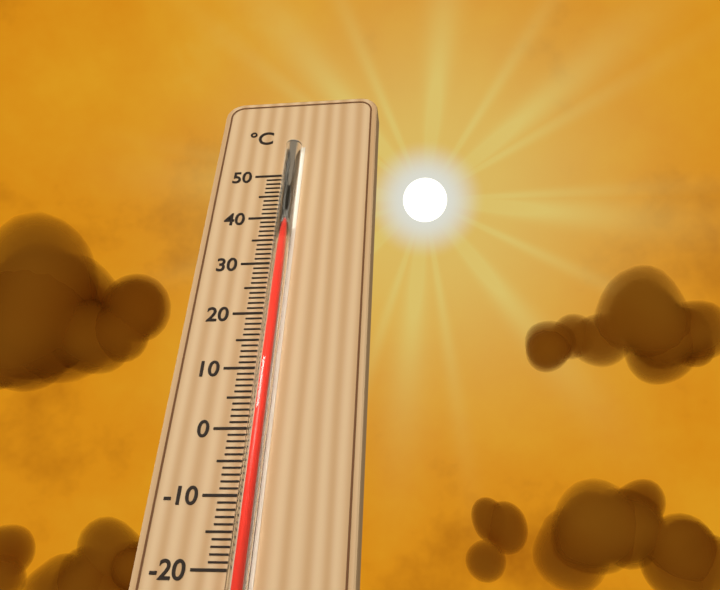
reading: 38 °C
